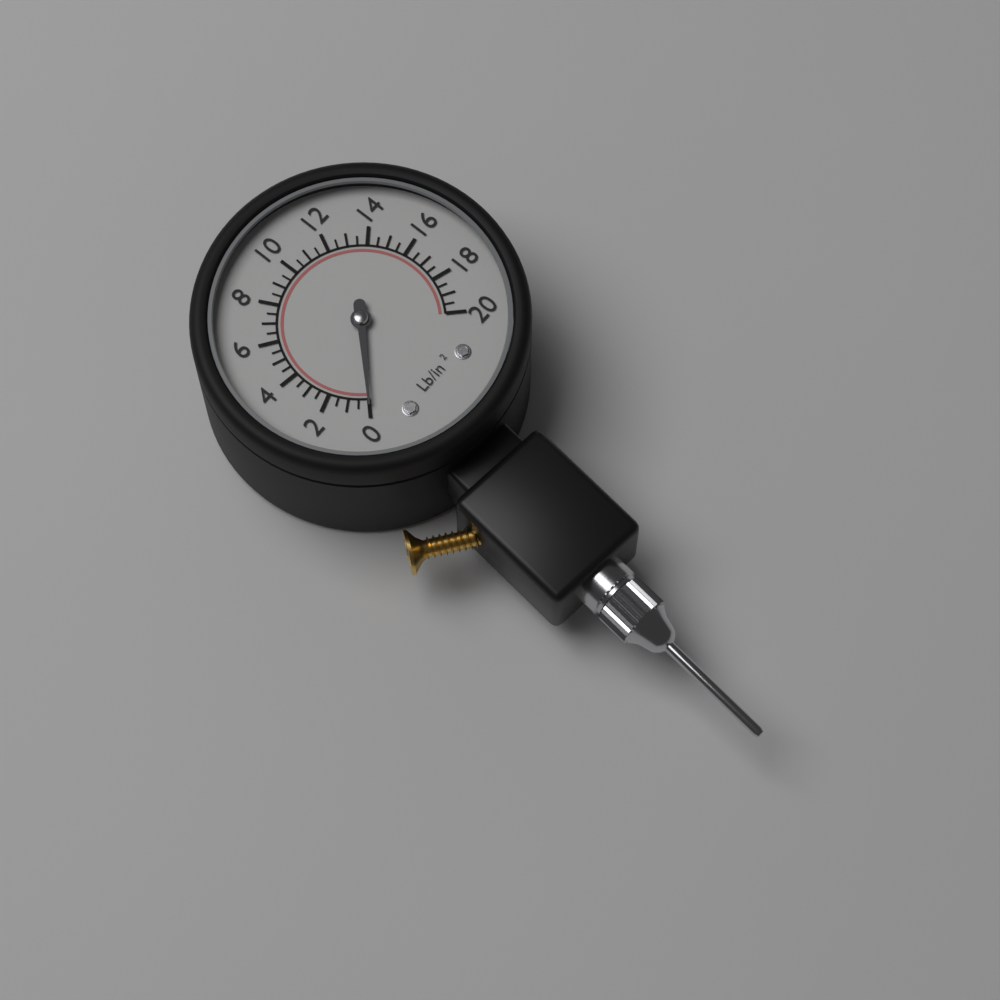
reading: 0.0 Lb/in²
